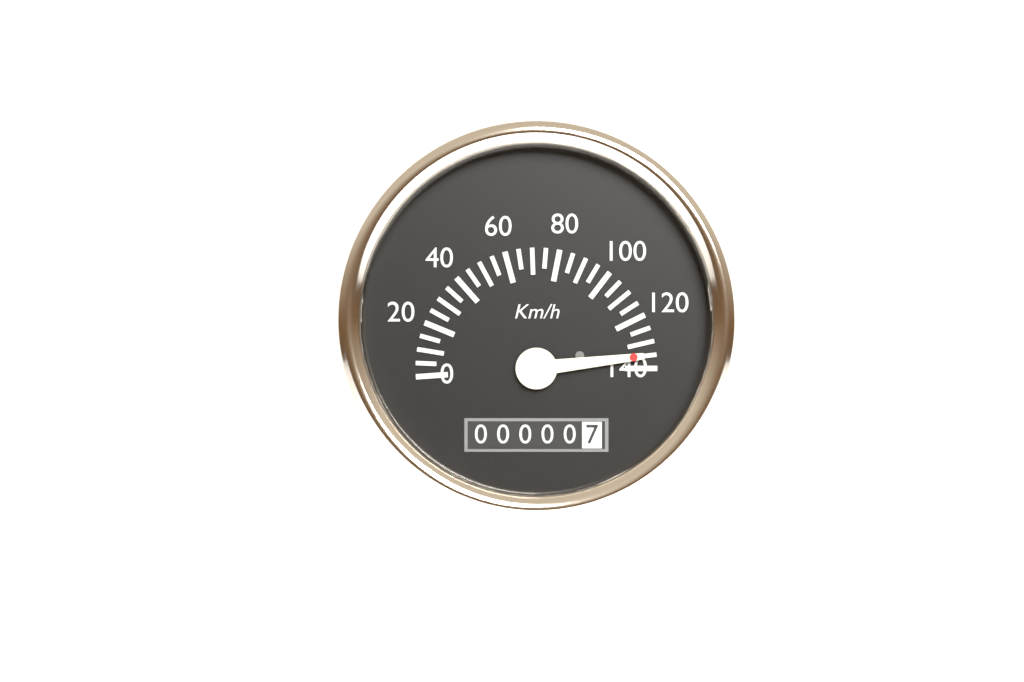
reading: 135 km/h
